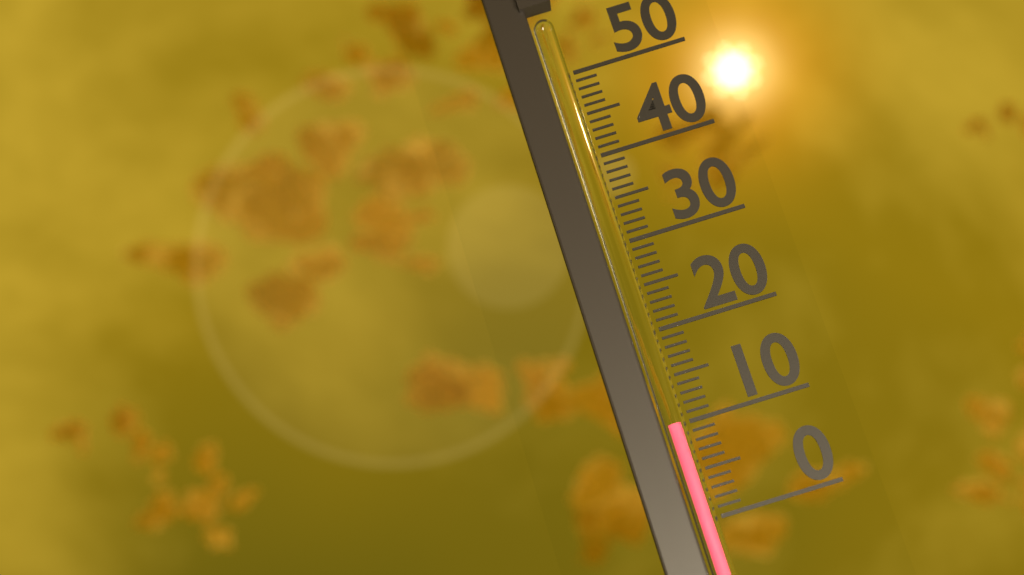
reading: 10 (no unit)
